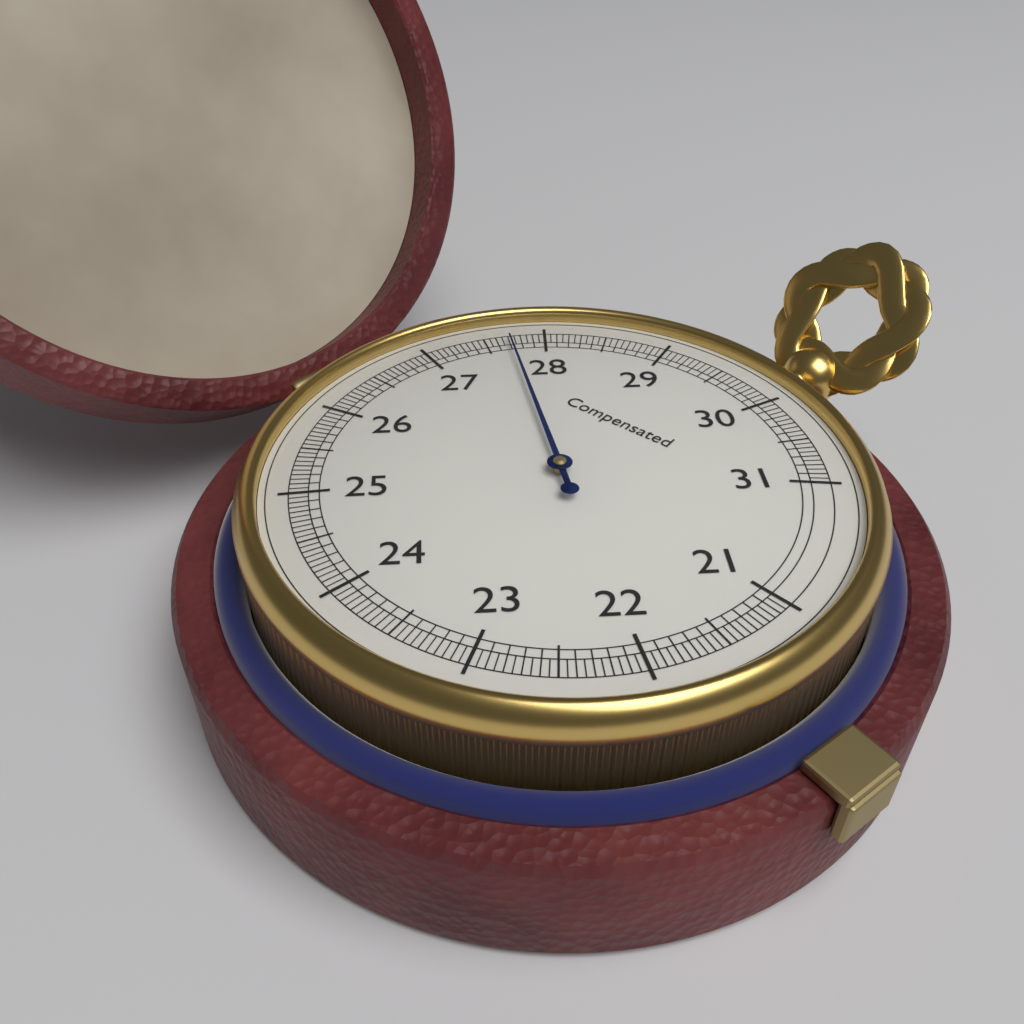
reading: 27.70 (no unit)
